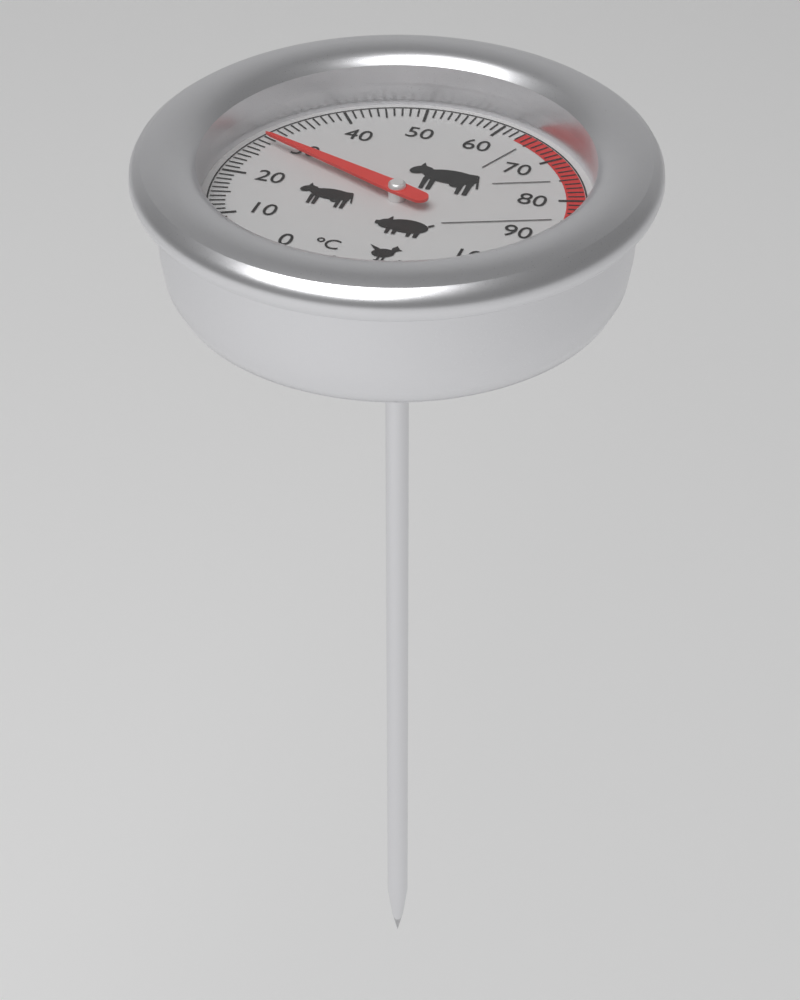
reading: 28 °C
